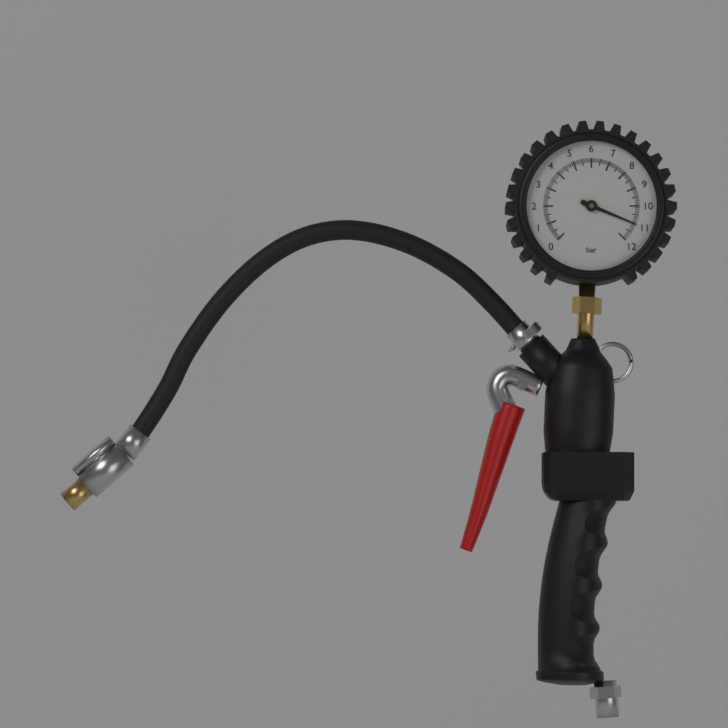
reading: 11.0 bar
